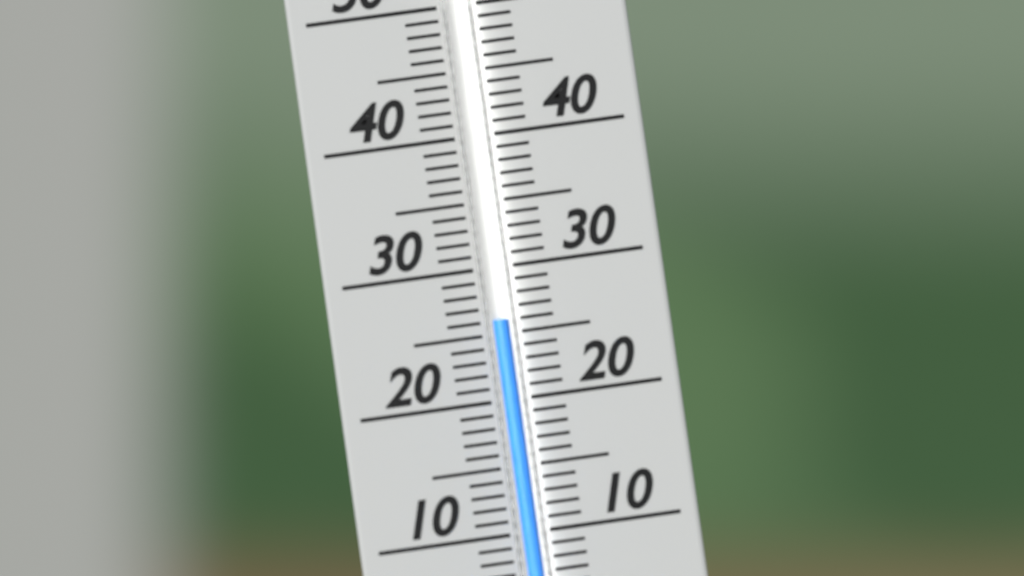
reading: 26 (no unit)
